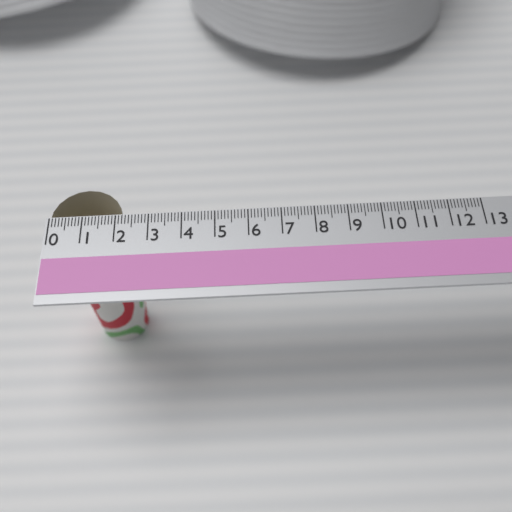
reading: 2.2 (no unit)
